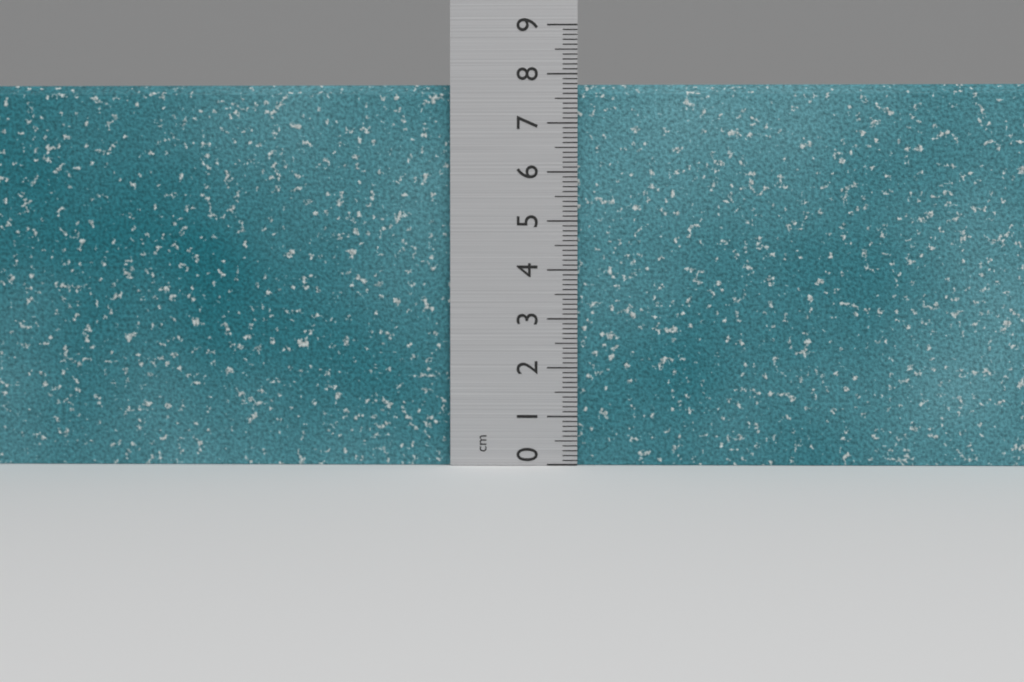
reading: 7.8 cm
